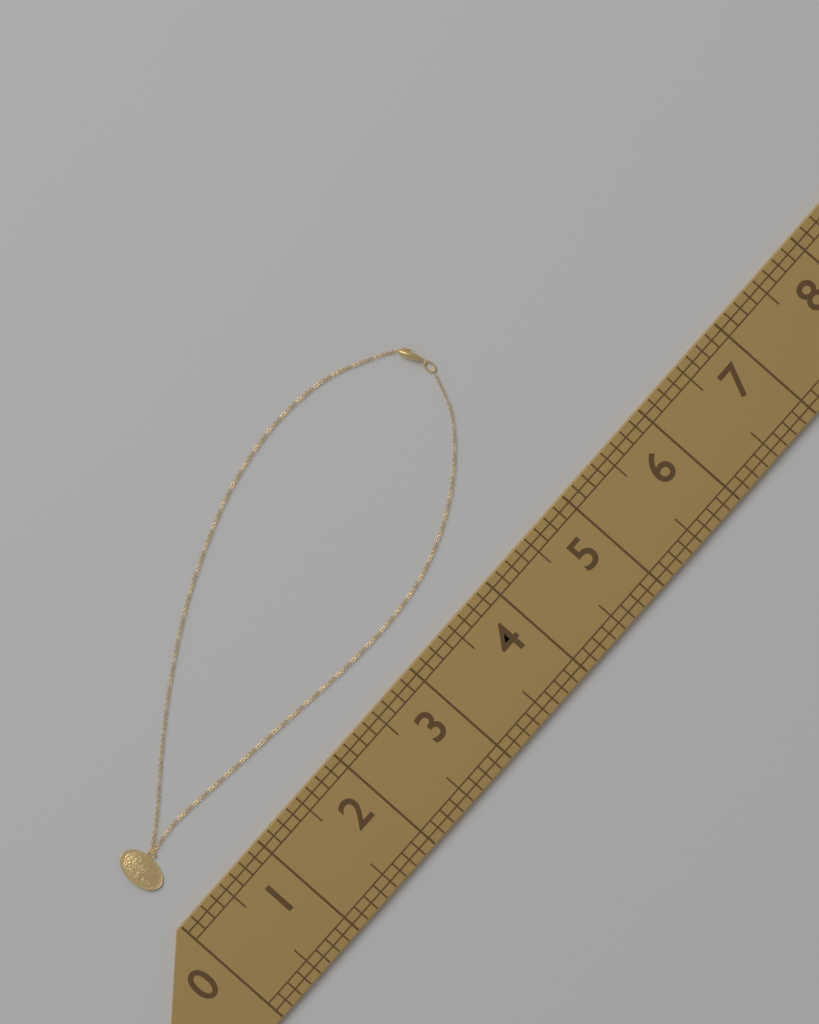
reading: 5.125 (no unit)
